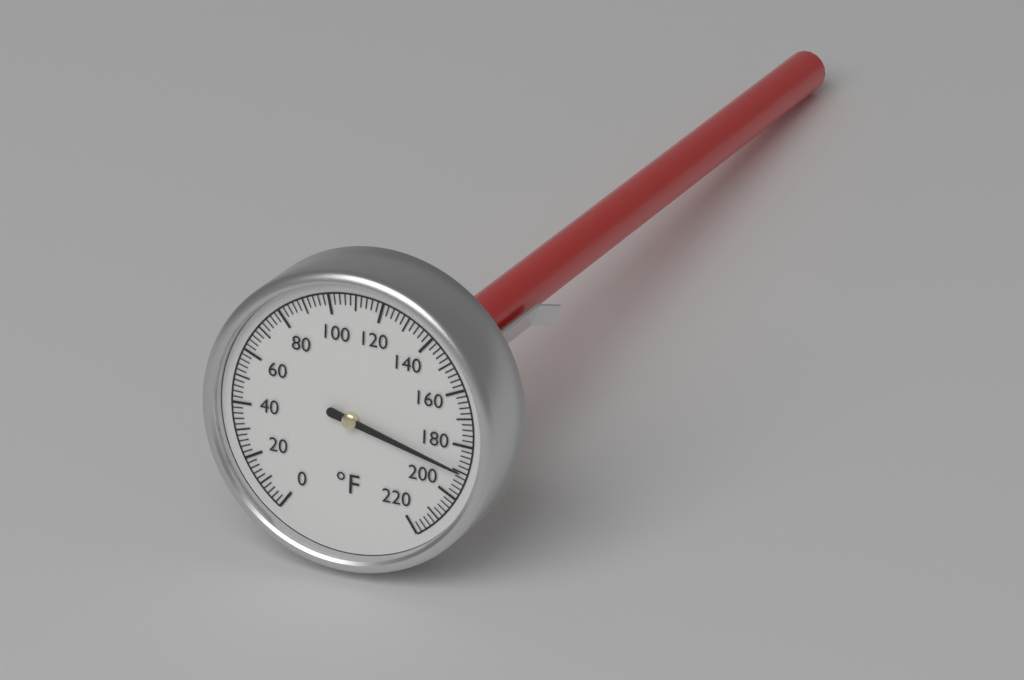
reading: 190 °F
